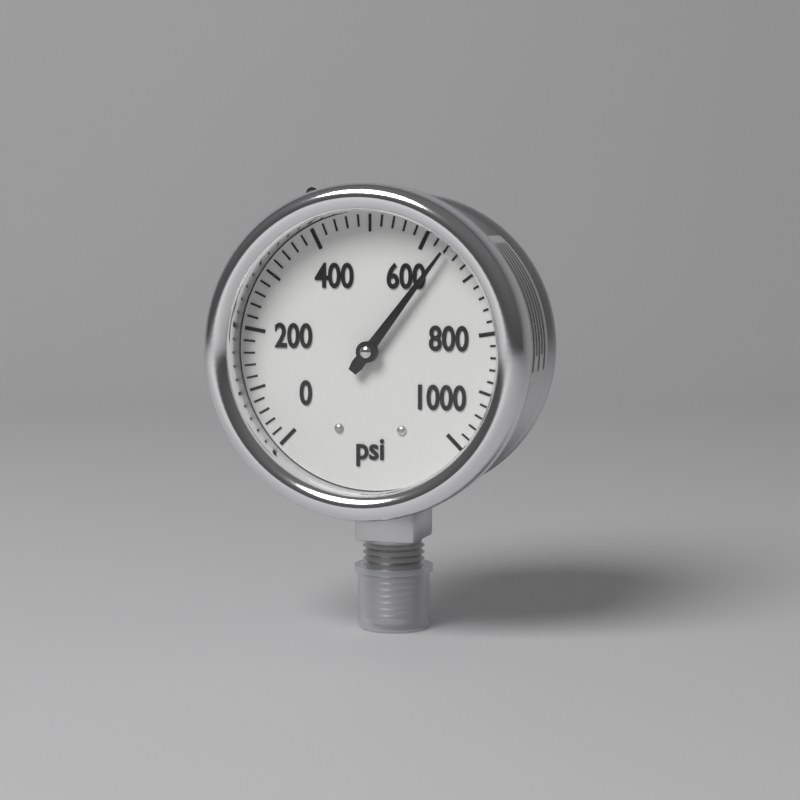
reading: 640 psi
